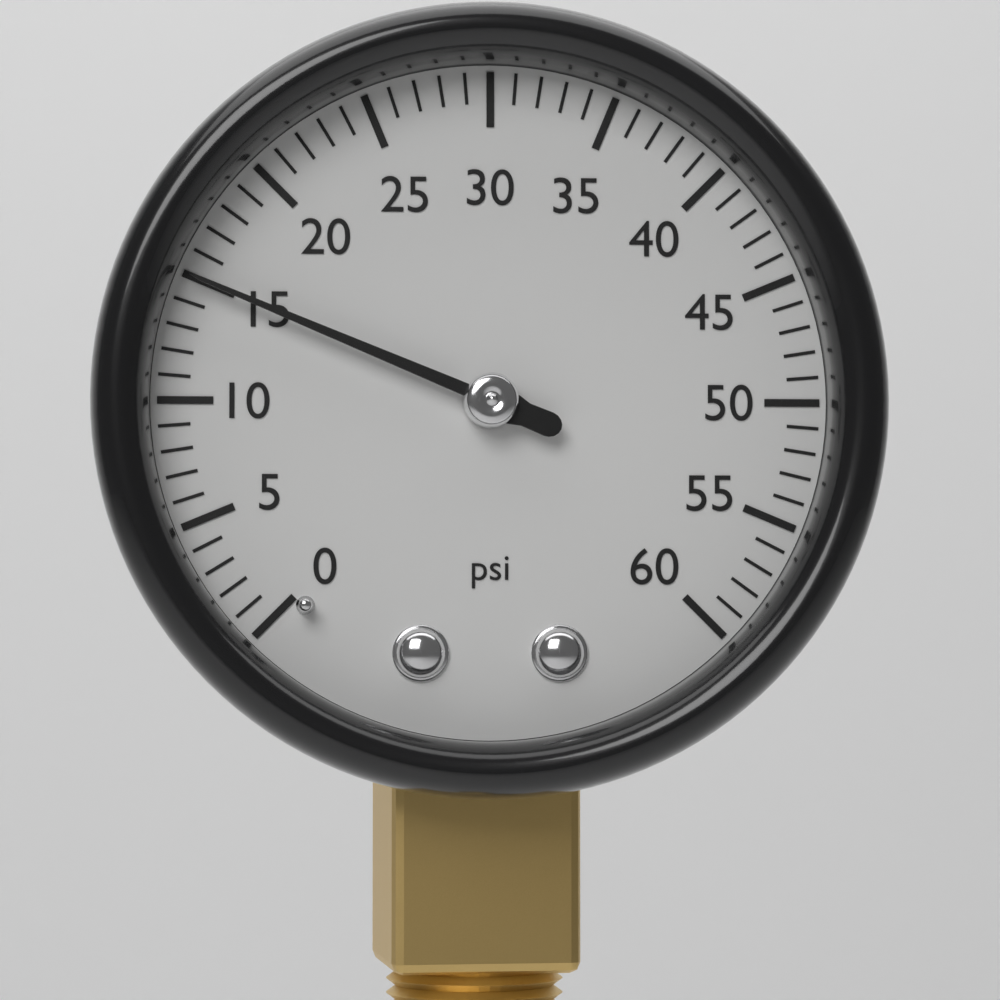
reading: 15 psi
